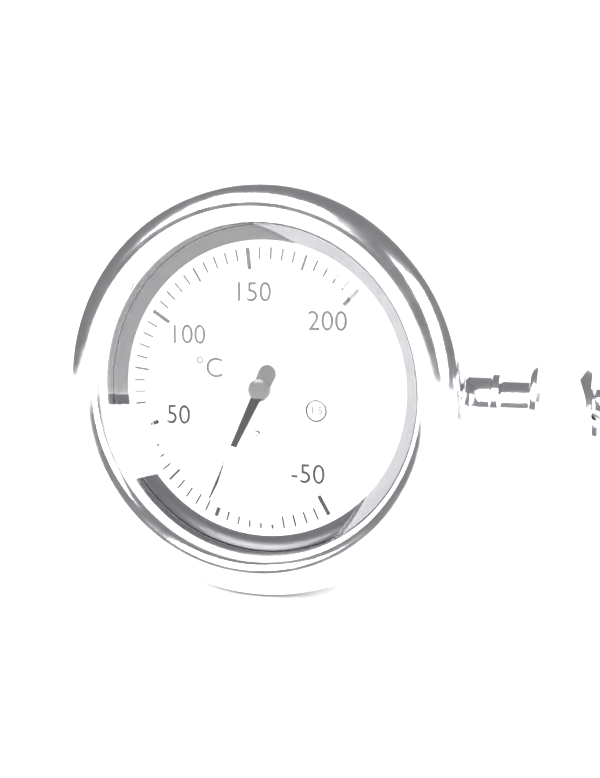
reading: 5 °C
